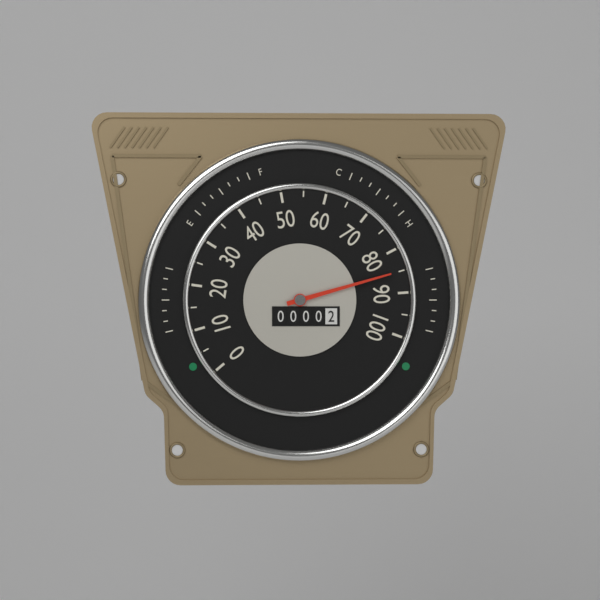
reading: 85 (no unit)
